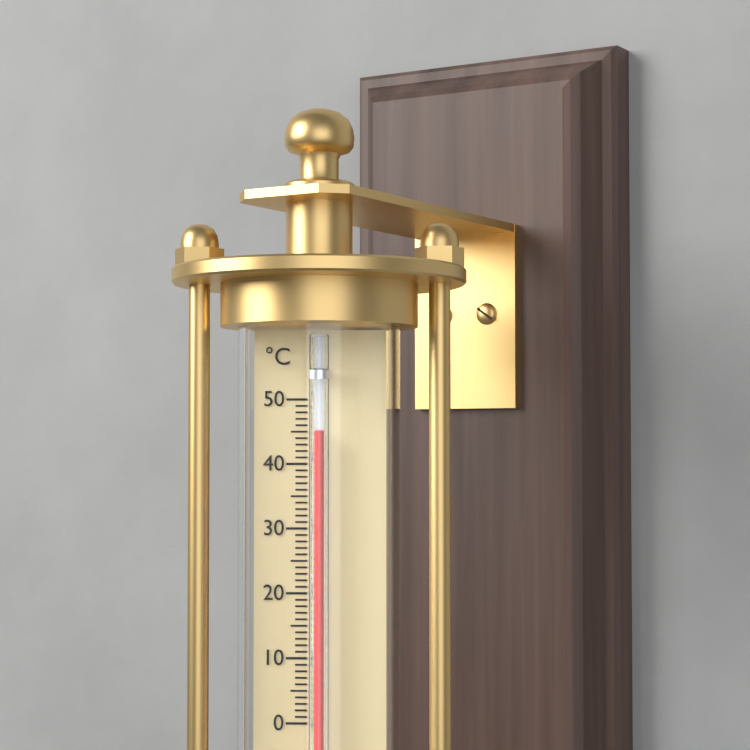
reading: 45 °C
